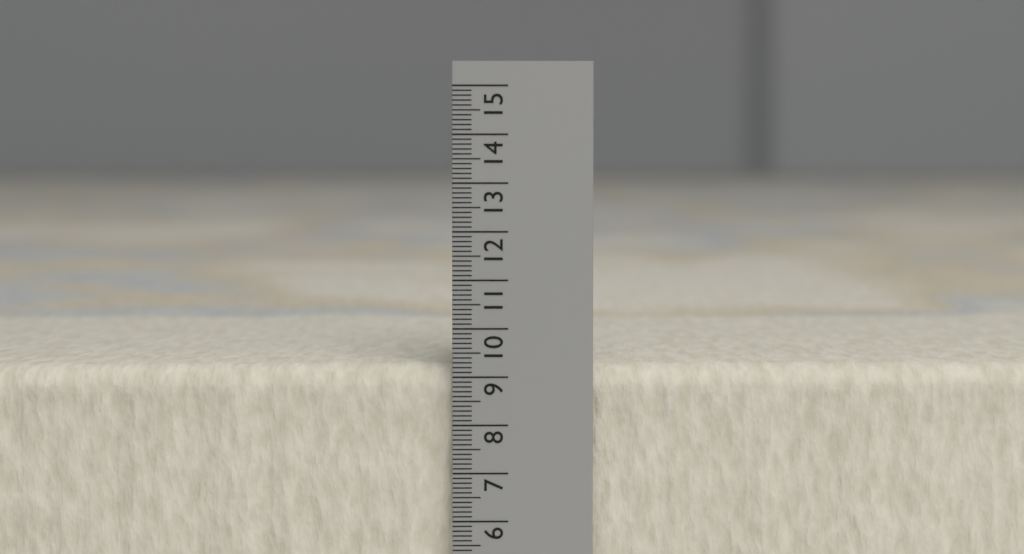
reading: 9.2 (no unit)
